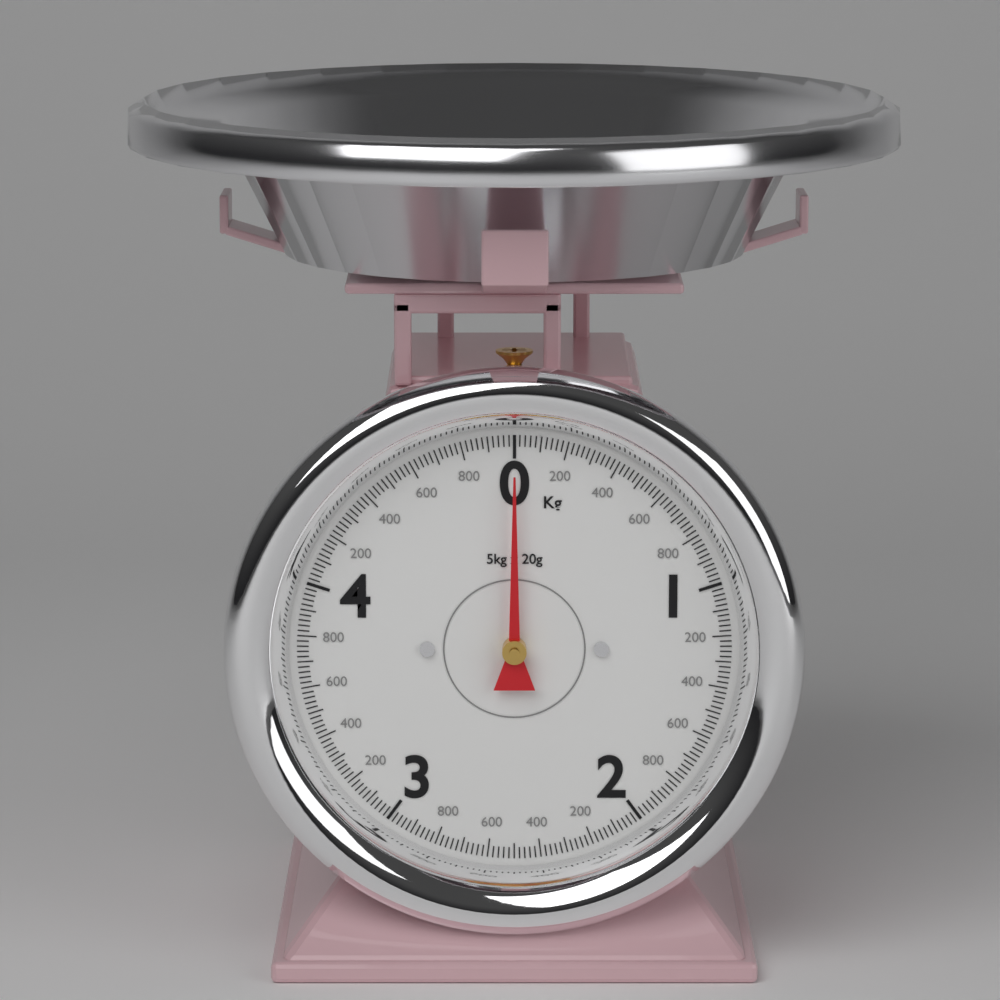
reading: 0.00 kg
